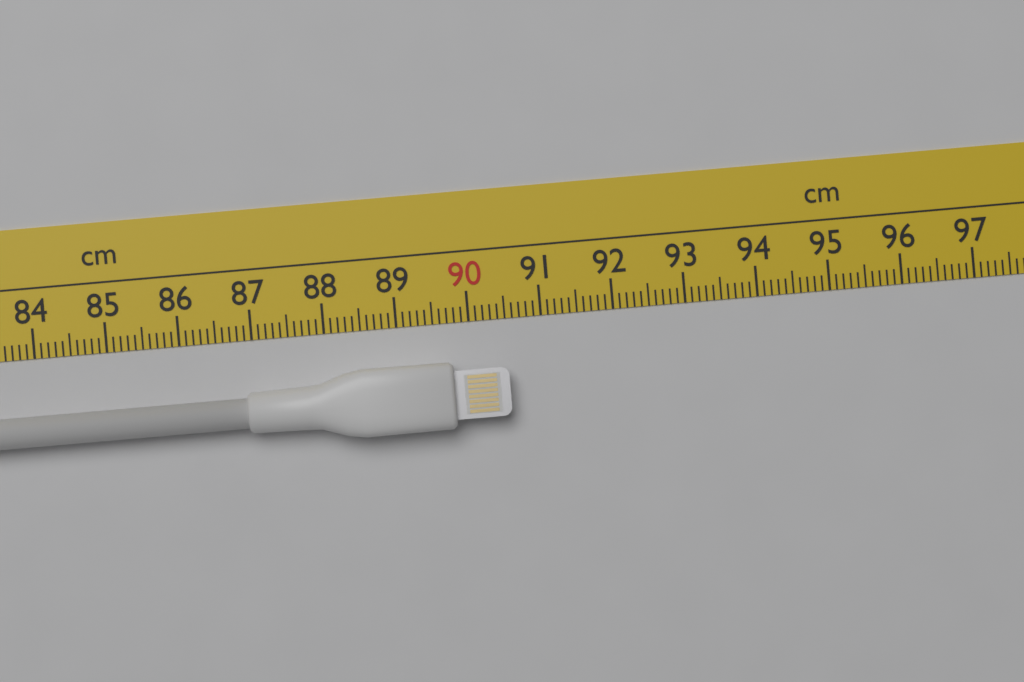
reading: 90.5 cm
